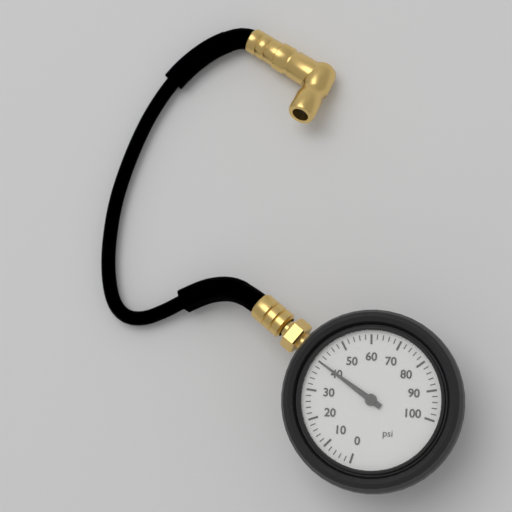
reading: 40 psi
